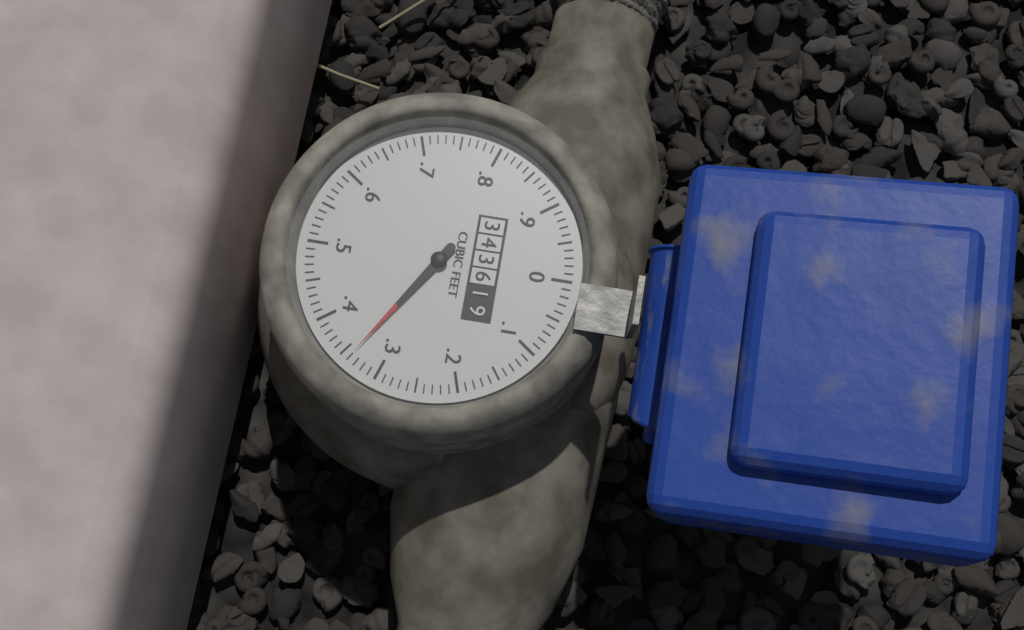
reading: 0.34 cubic feet
